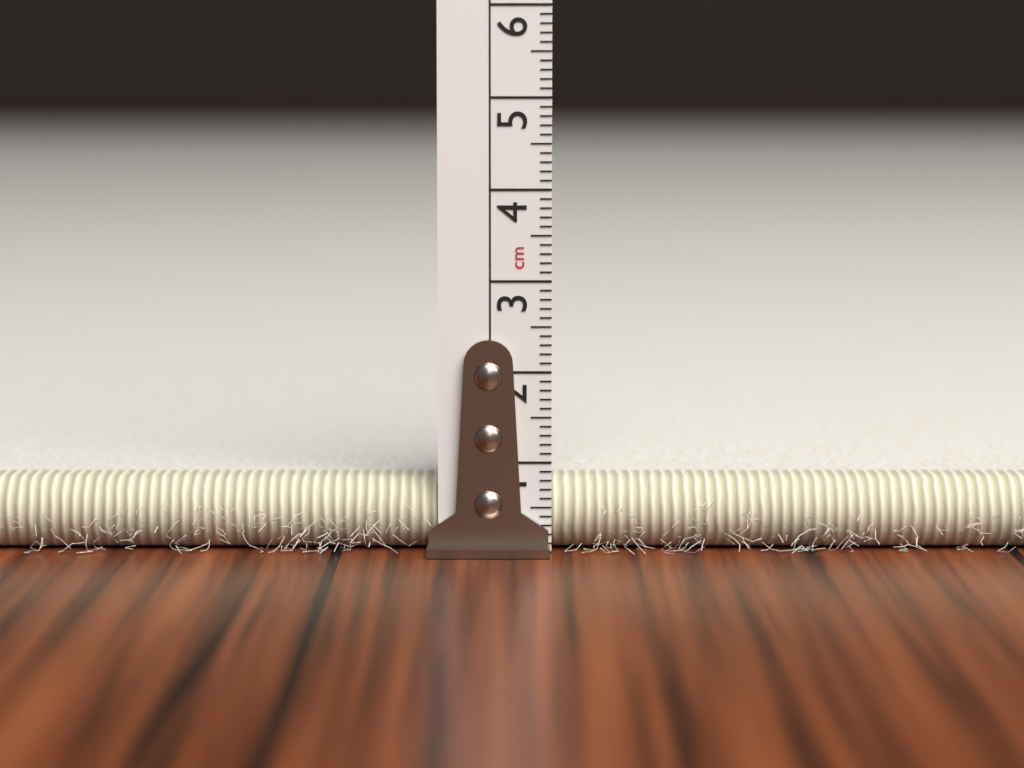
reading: 0.8 cm
